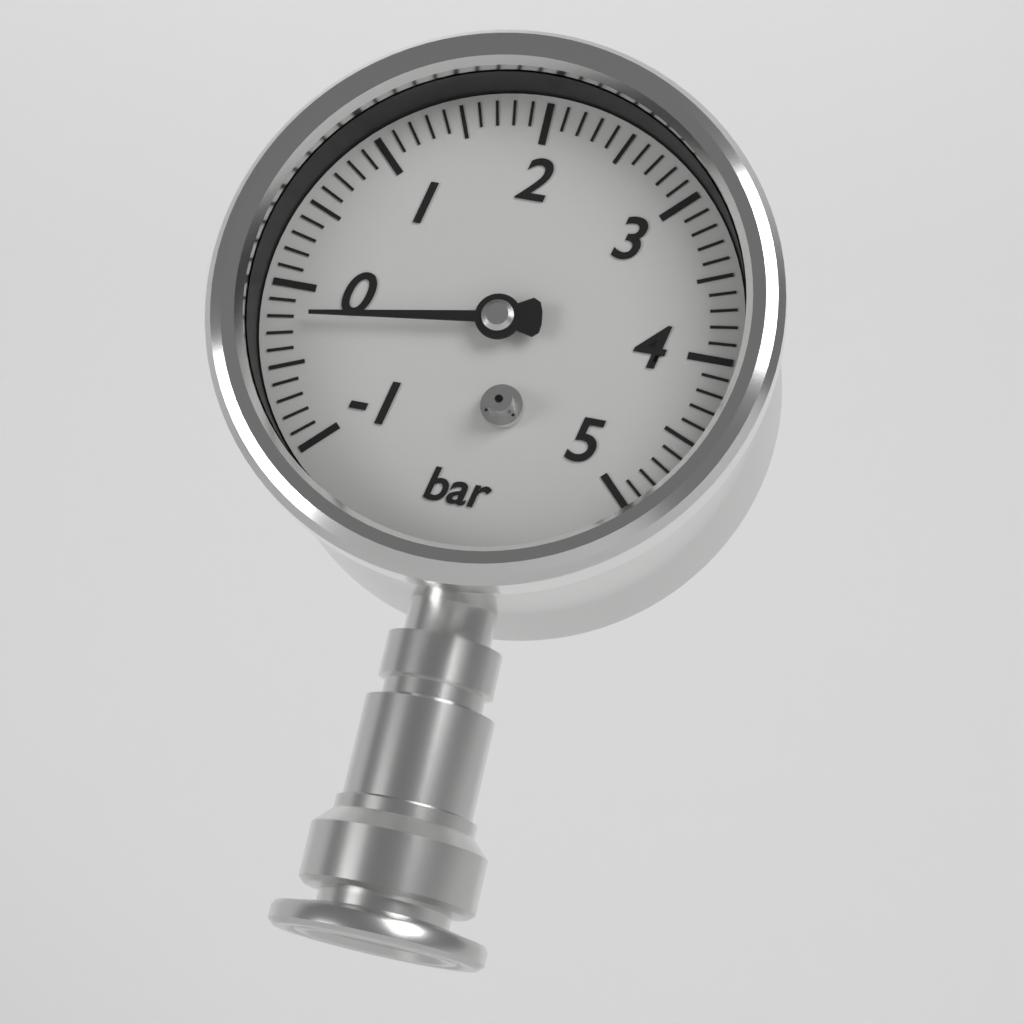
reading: -0.2 bar
